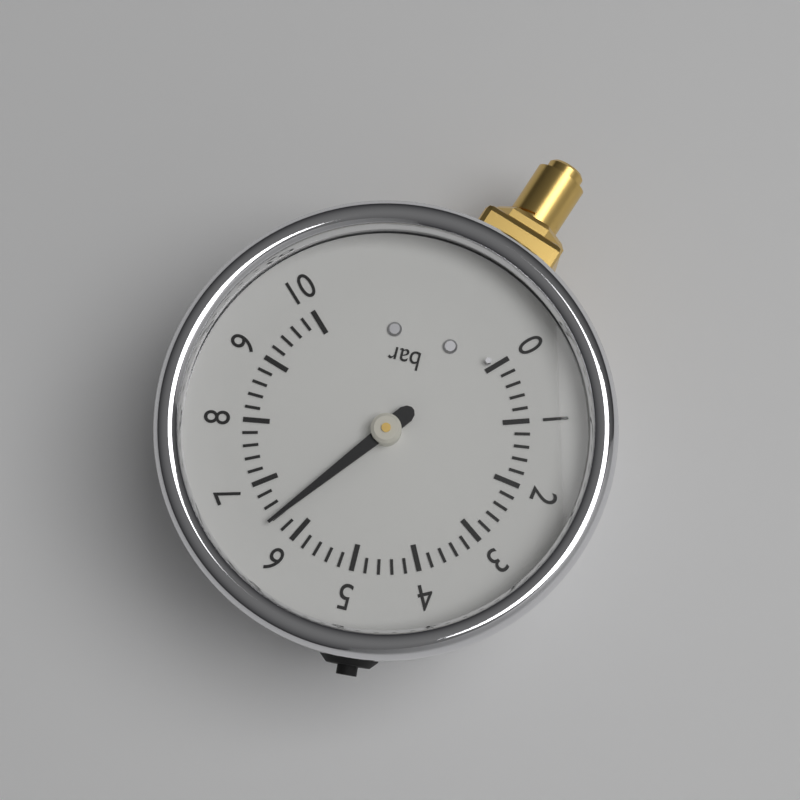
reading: 6.4 bar
